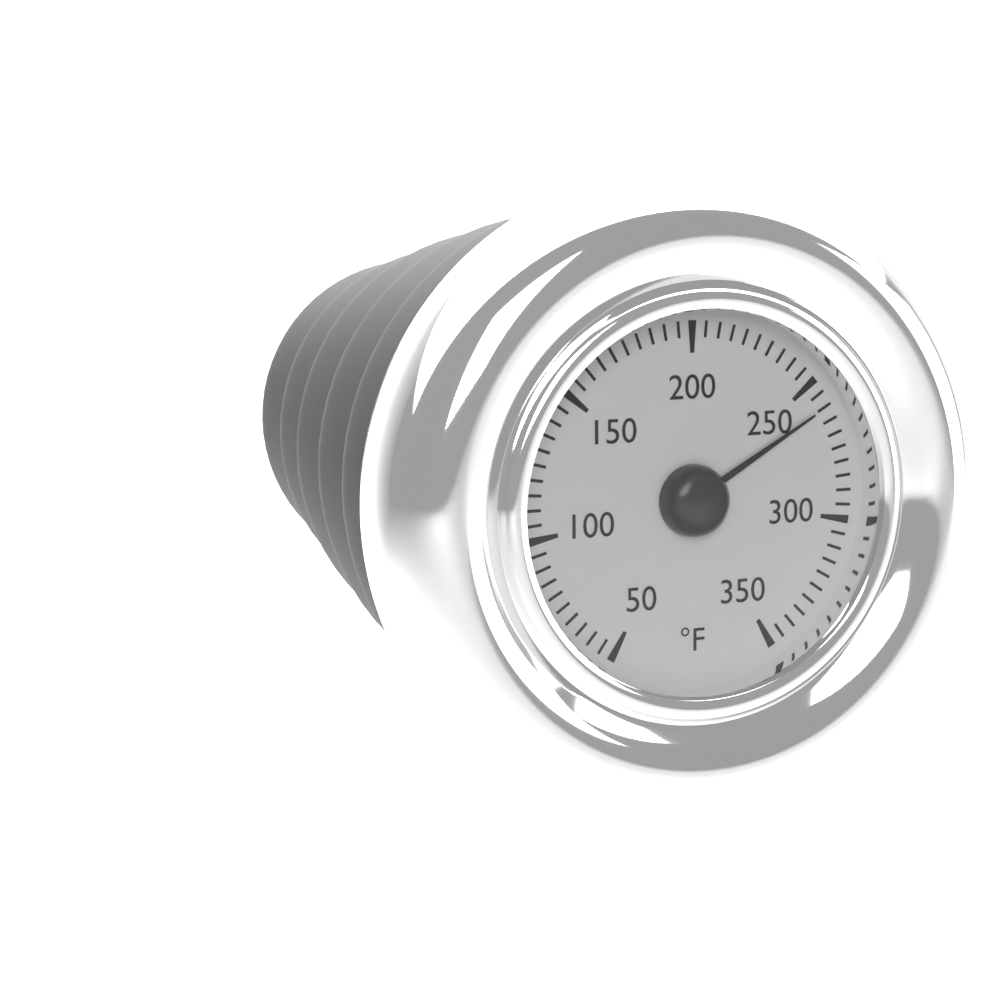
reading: 260 °F
